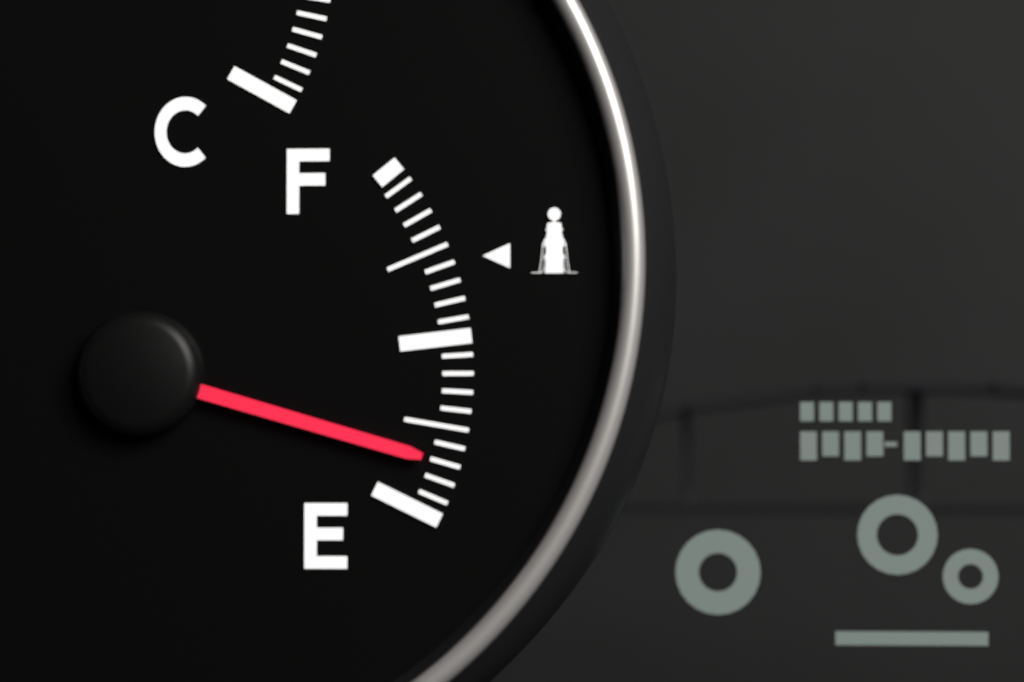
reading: 0.15 (no unit)
